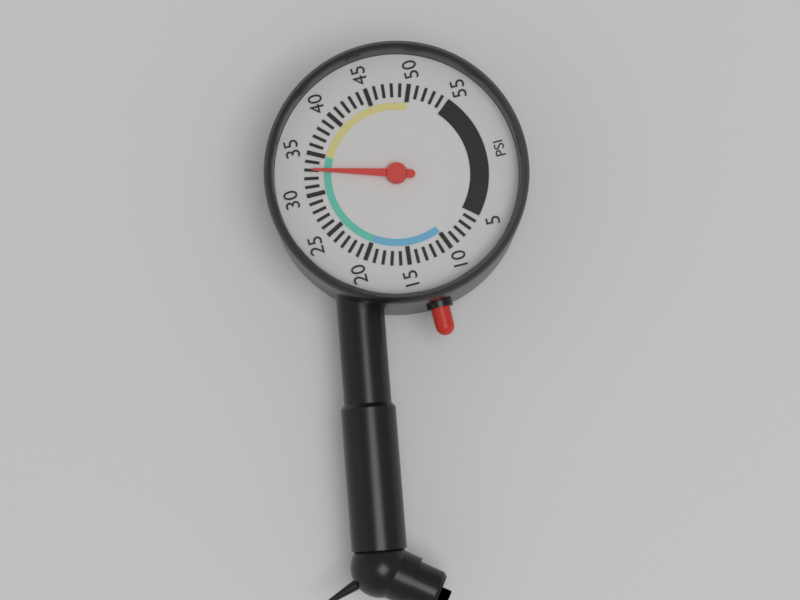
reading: 33 psi
